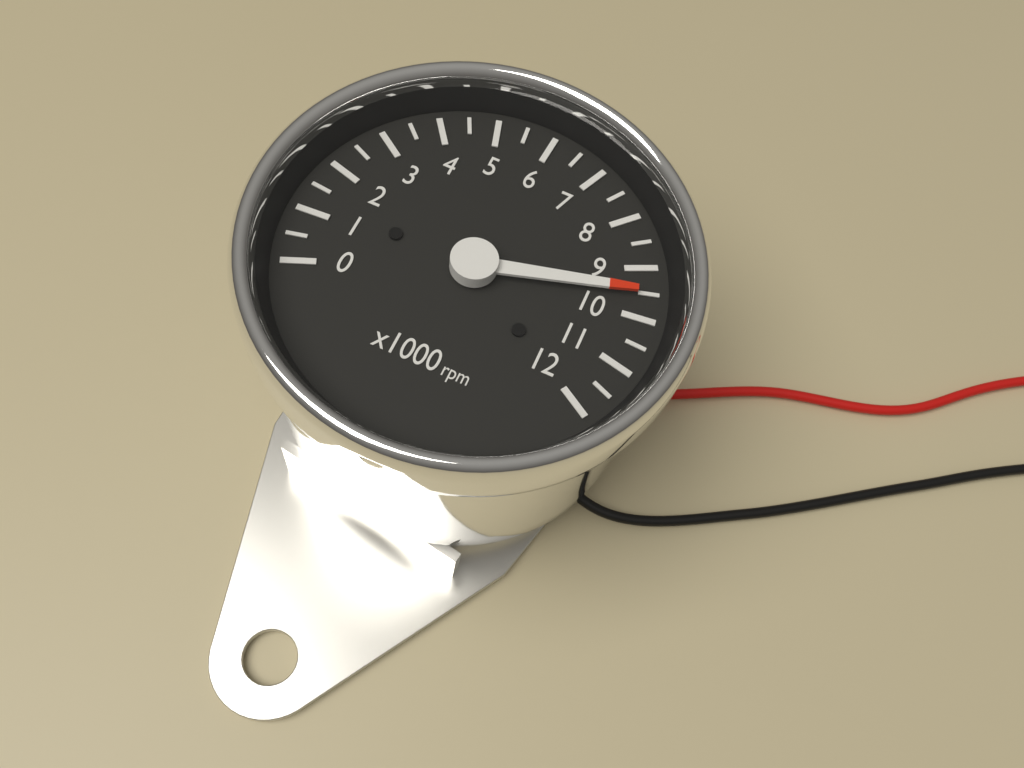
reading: 9500 rpm
